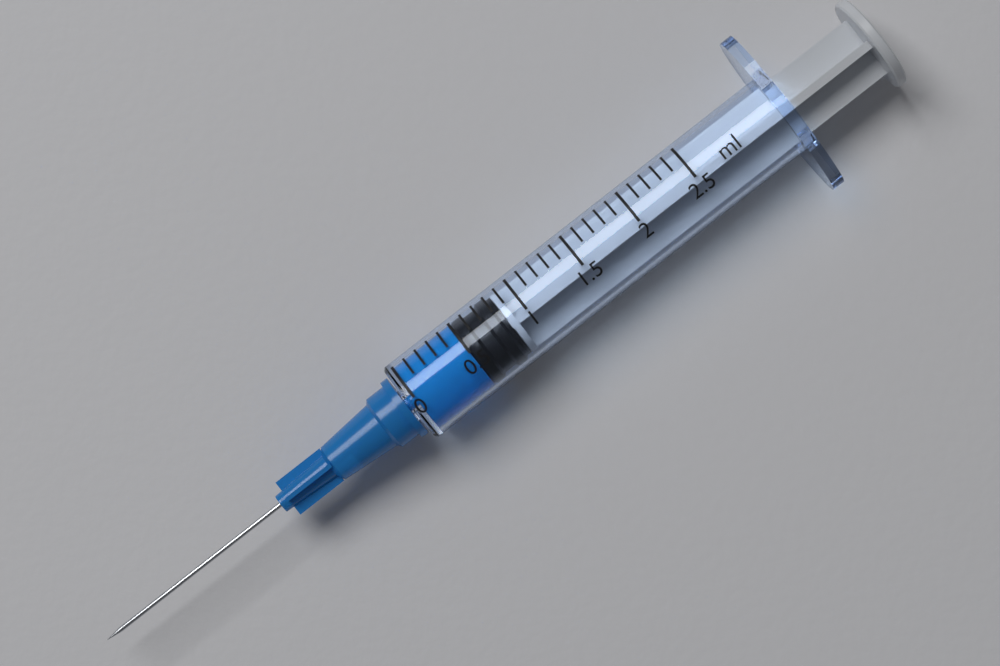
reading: 0.5 ml
